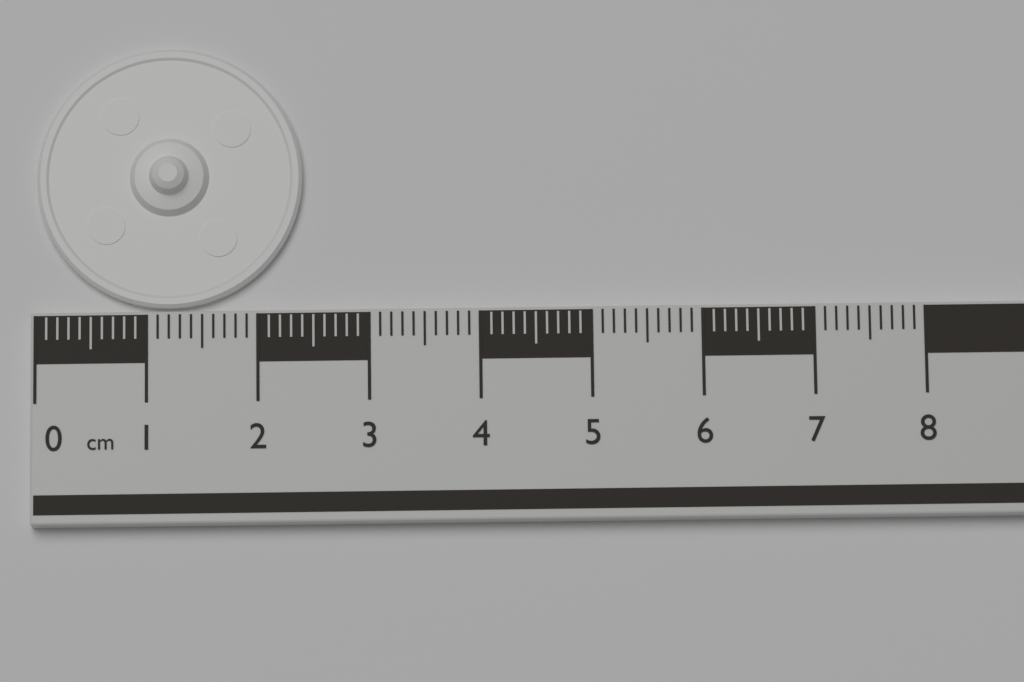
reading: 2.4 cm
